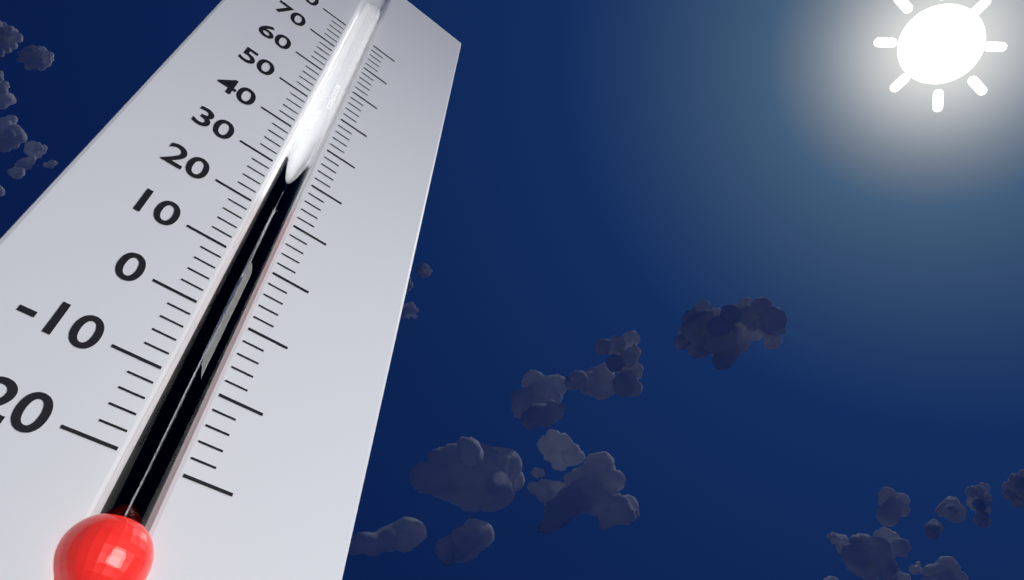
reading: 24 (no unit)
